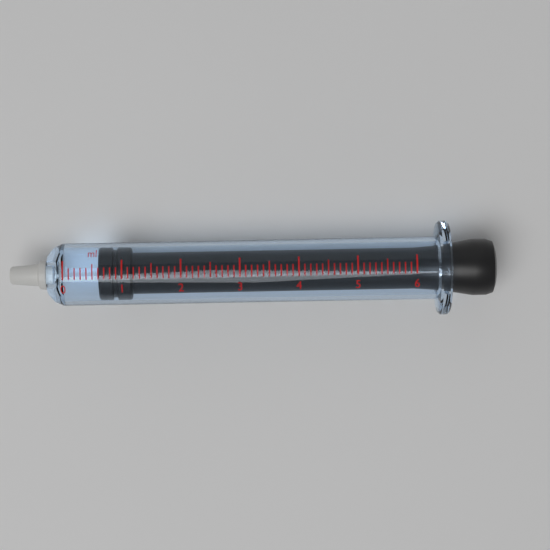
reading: 0.6 ml
